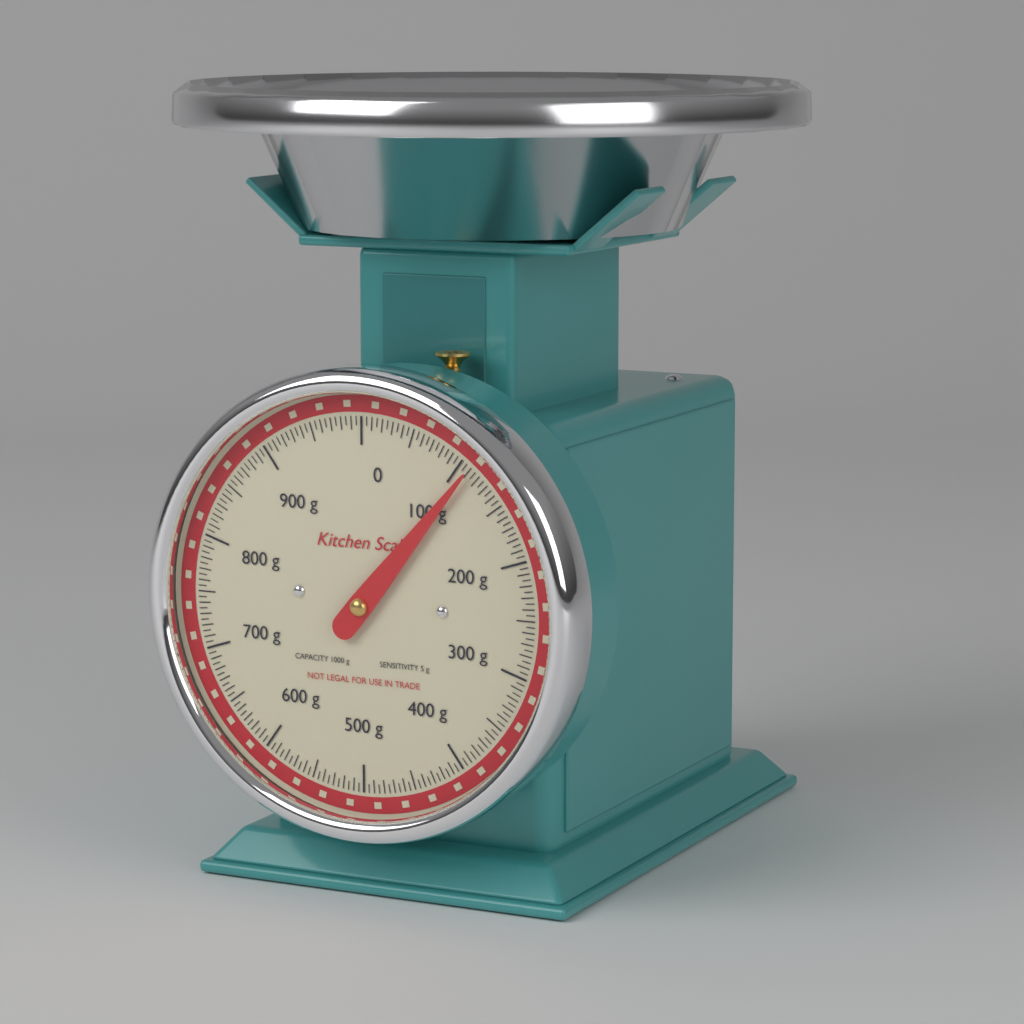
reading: 110 g
